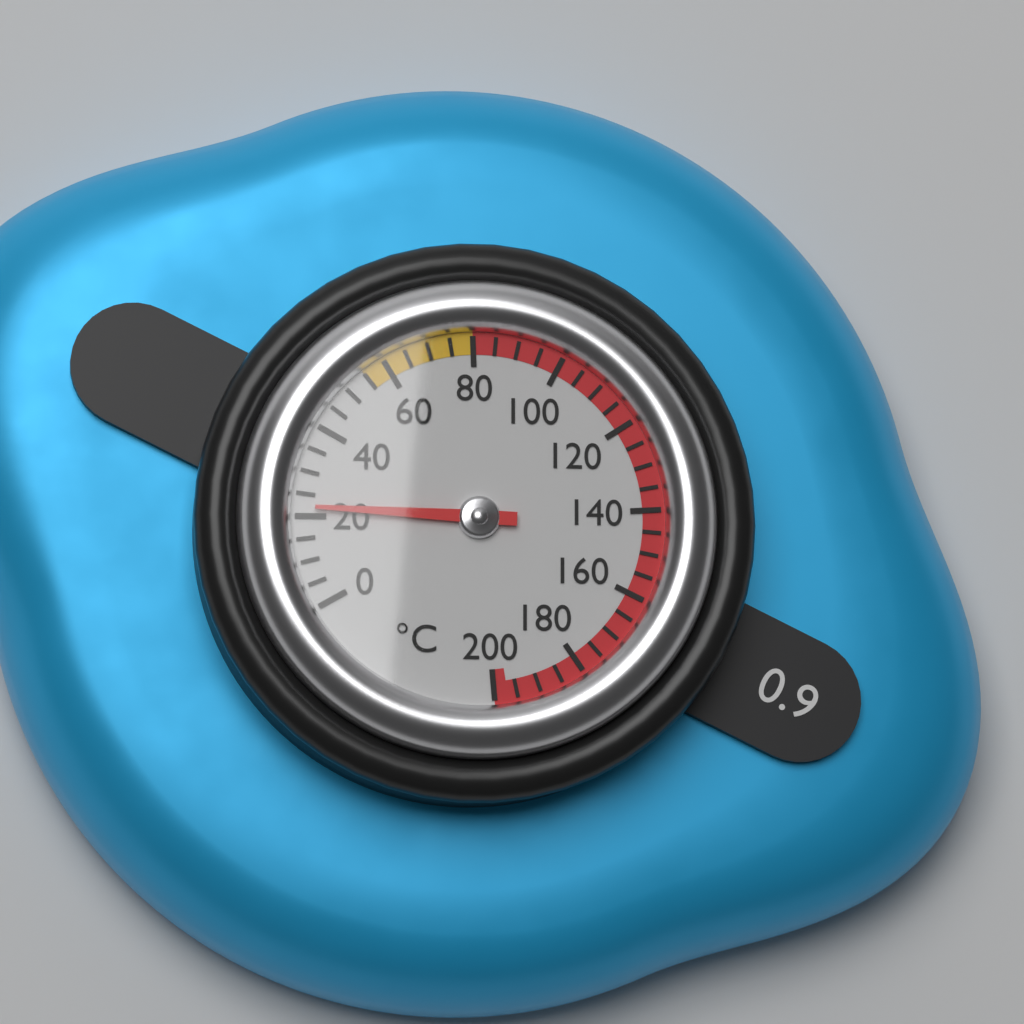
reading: 22 °C
